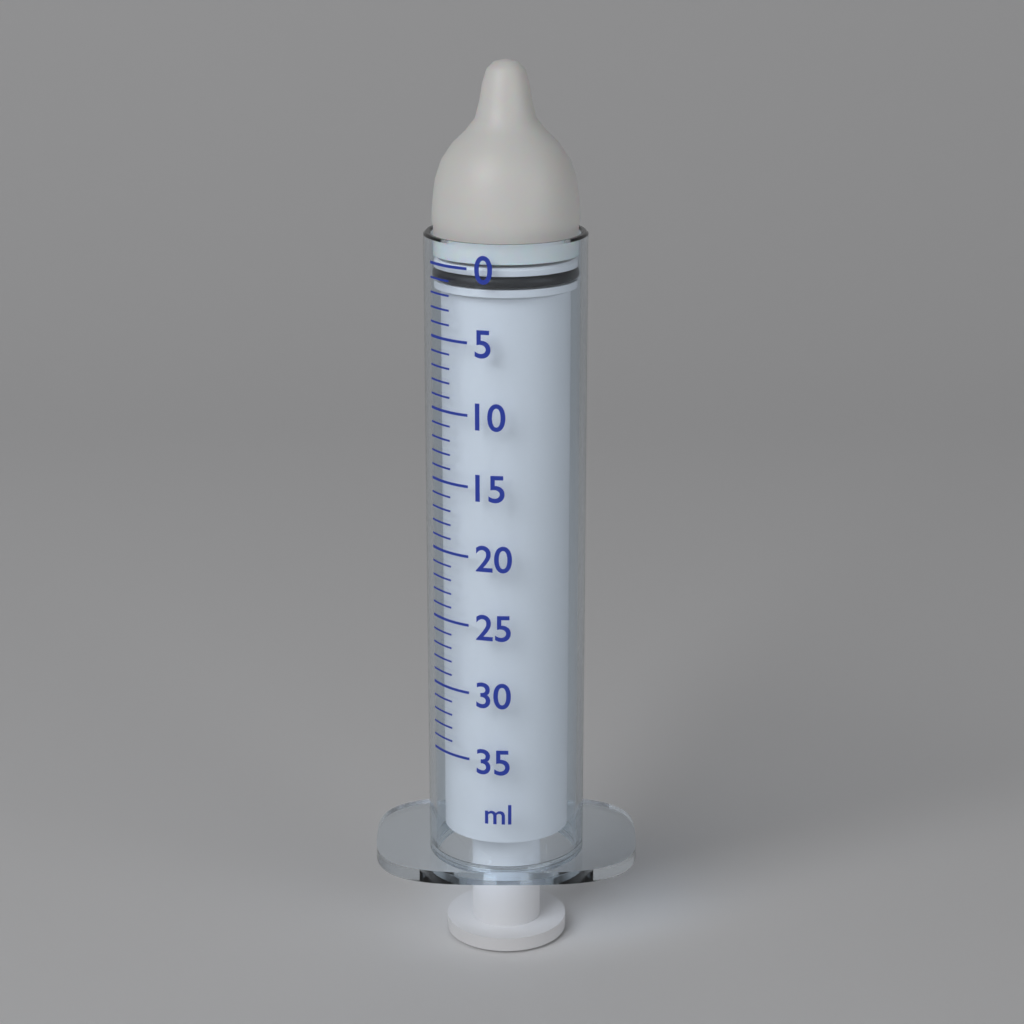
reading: 0 ml
